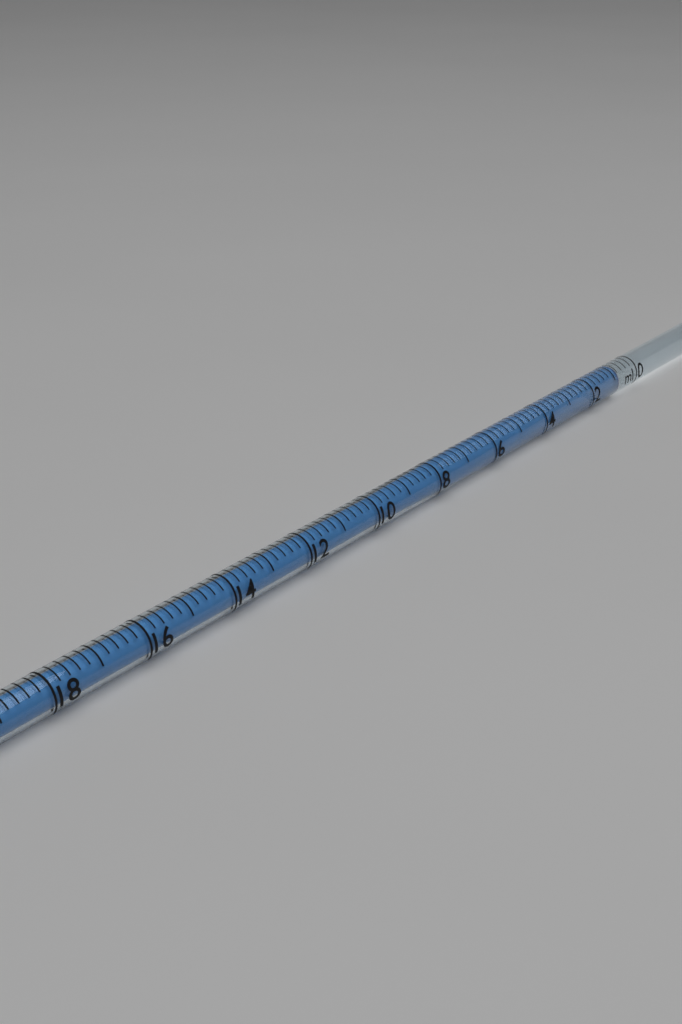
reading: 0.8 ml
